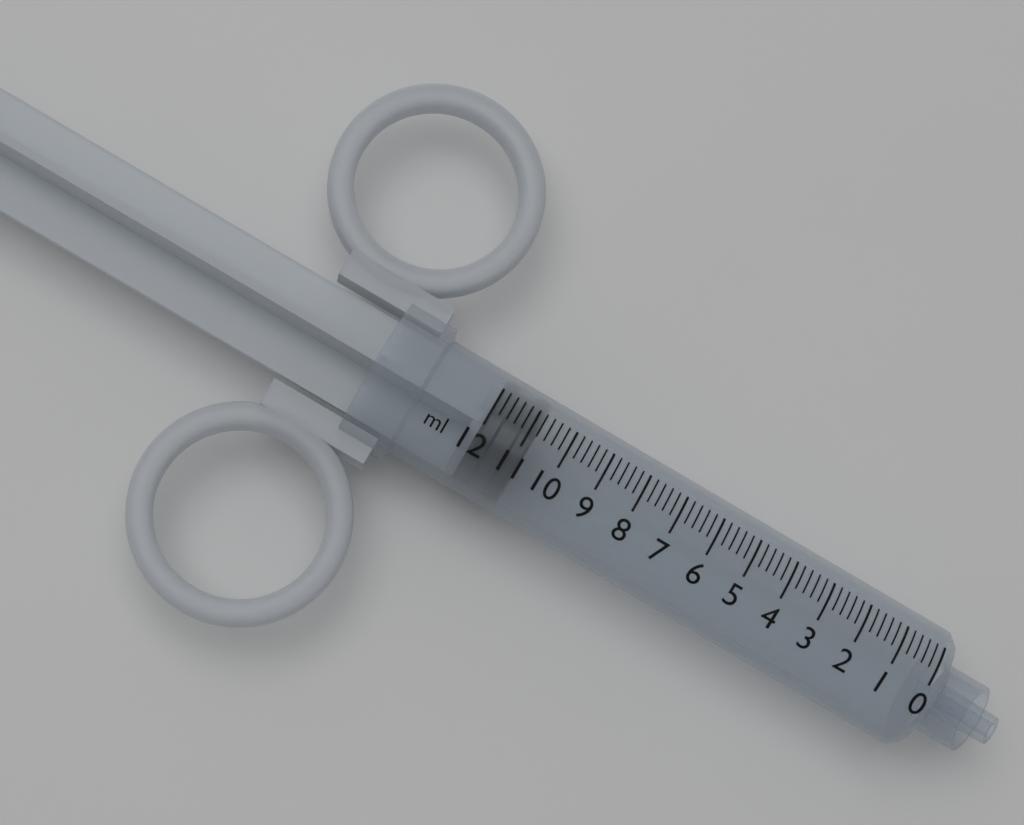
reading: 10.8 ml
